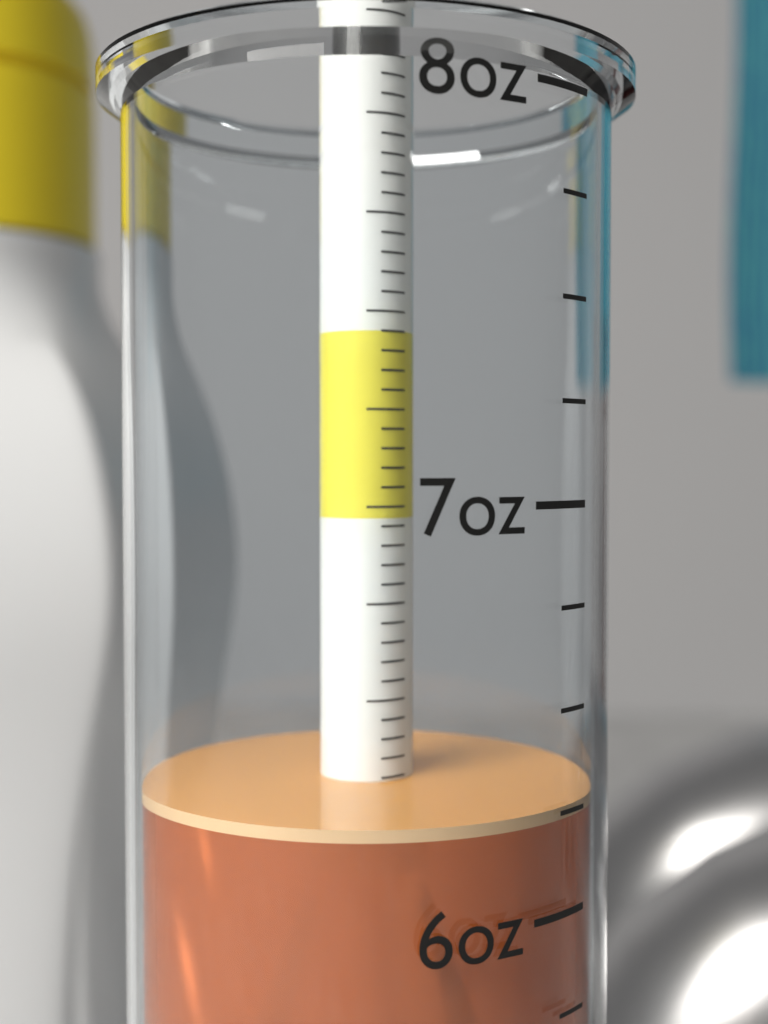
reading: 6.25 oz
